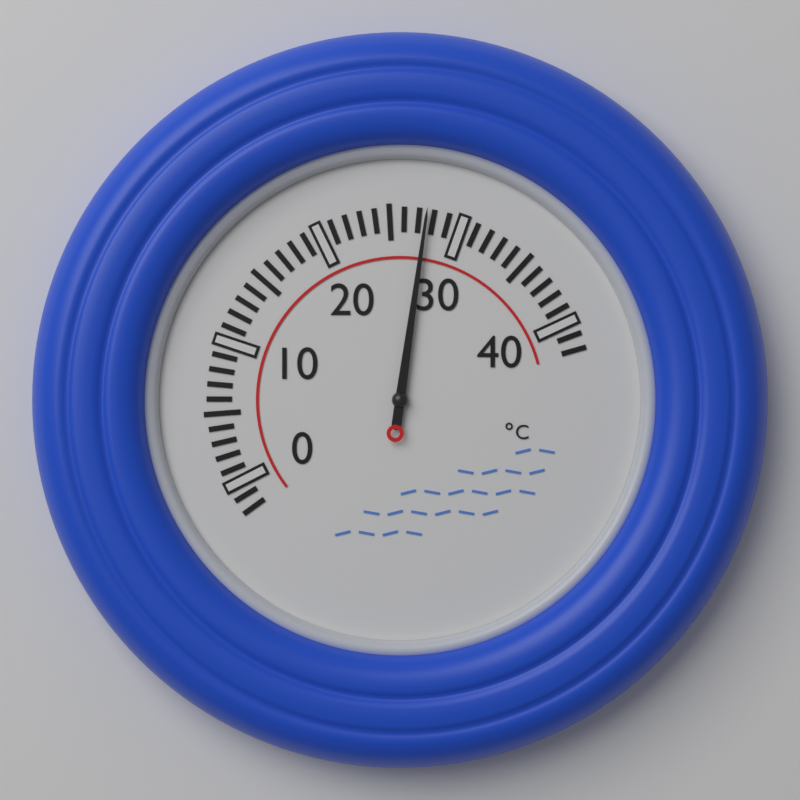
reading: 27.5 °C
